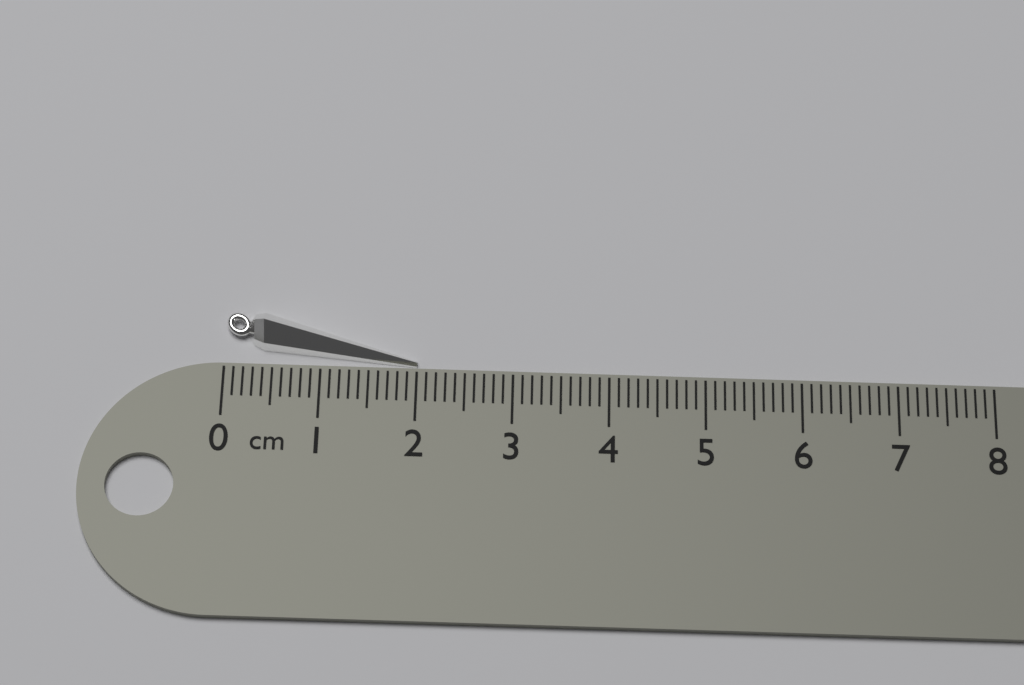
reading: 2.0 cm
